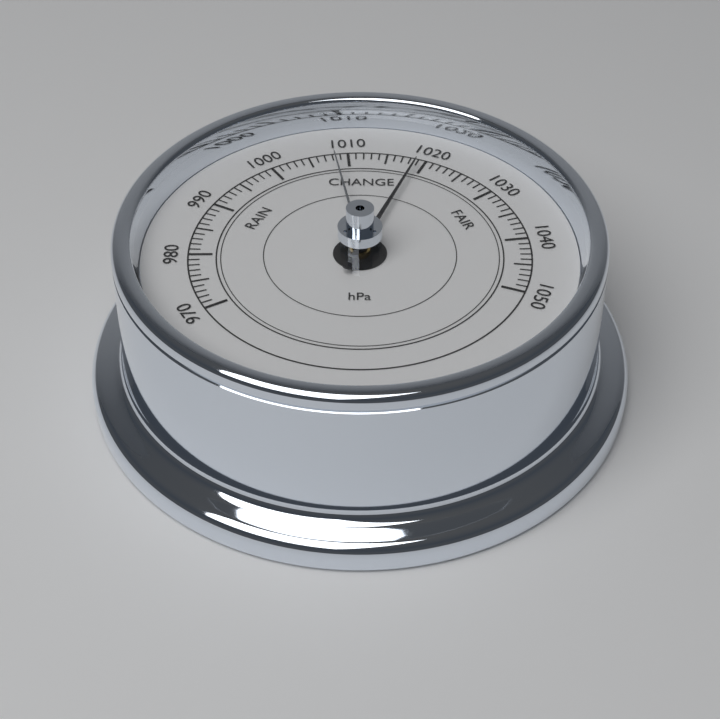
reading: 1019 hPa
